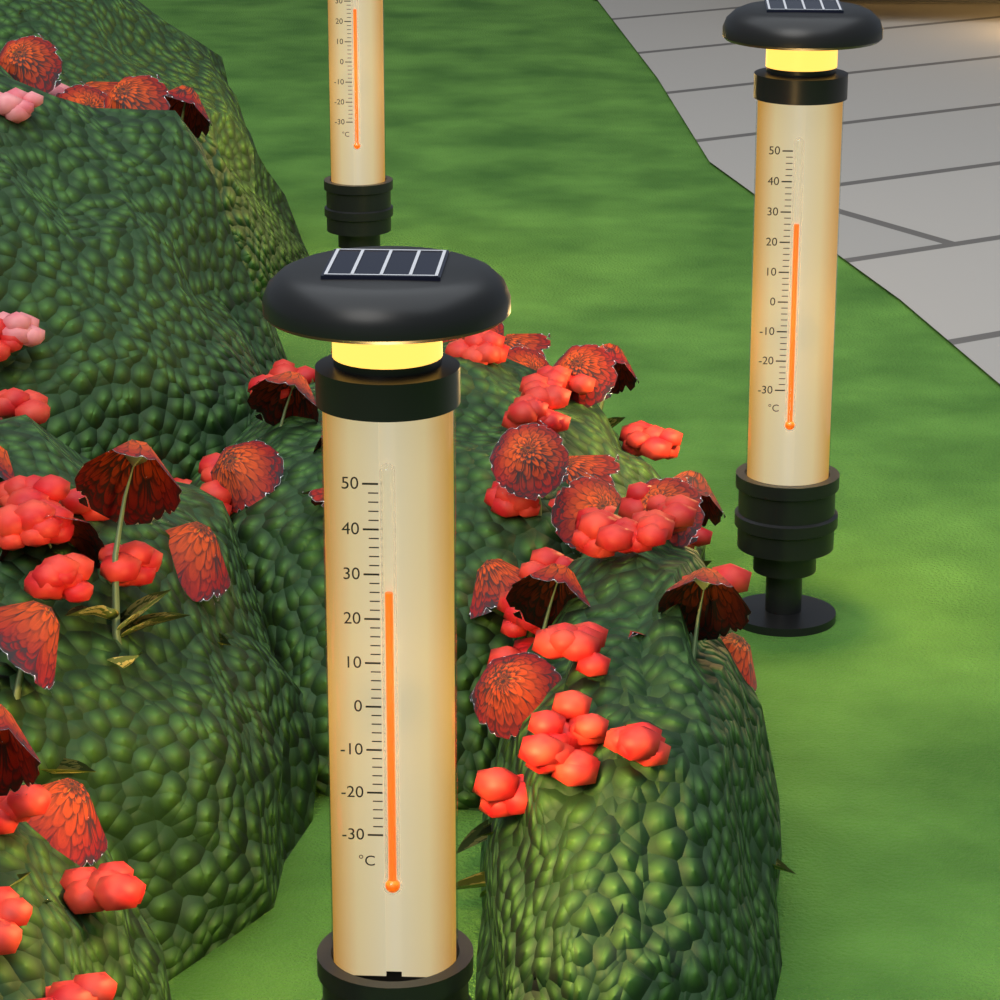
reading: 26 °C
